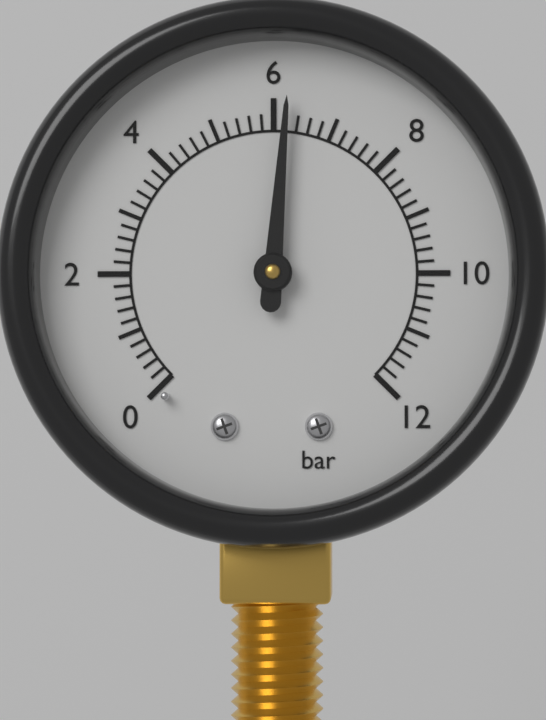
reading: 6.2 bar
